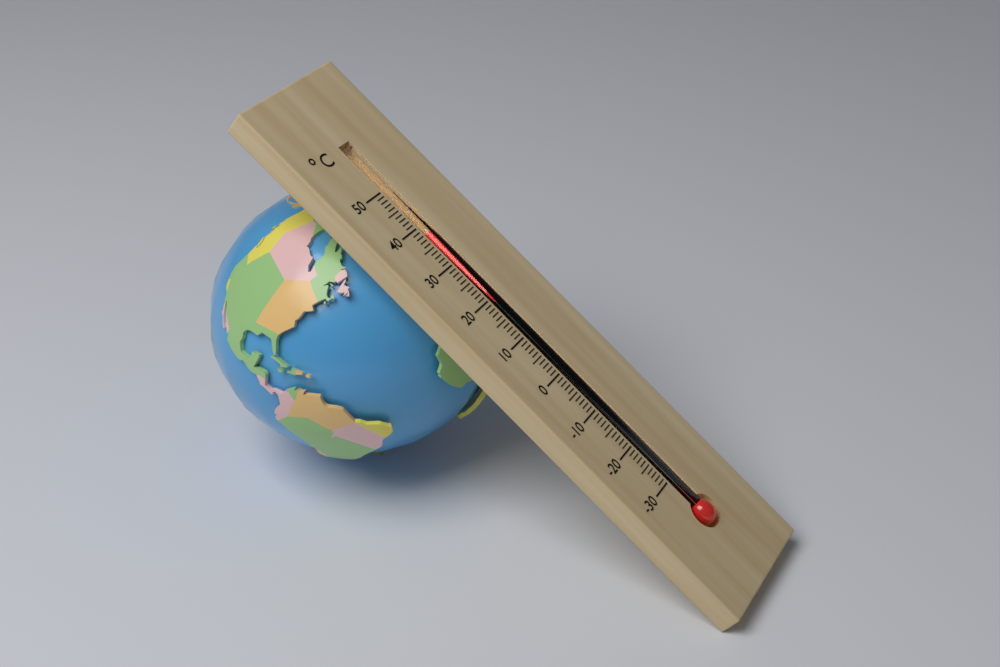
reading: 38 °C
